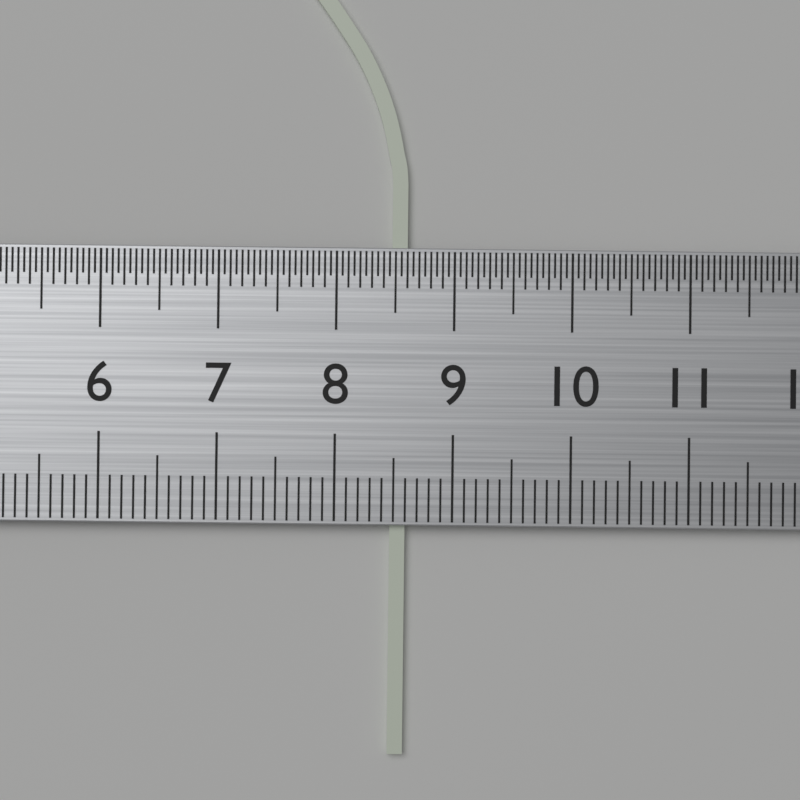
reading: 8.6 cm
